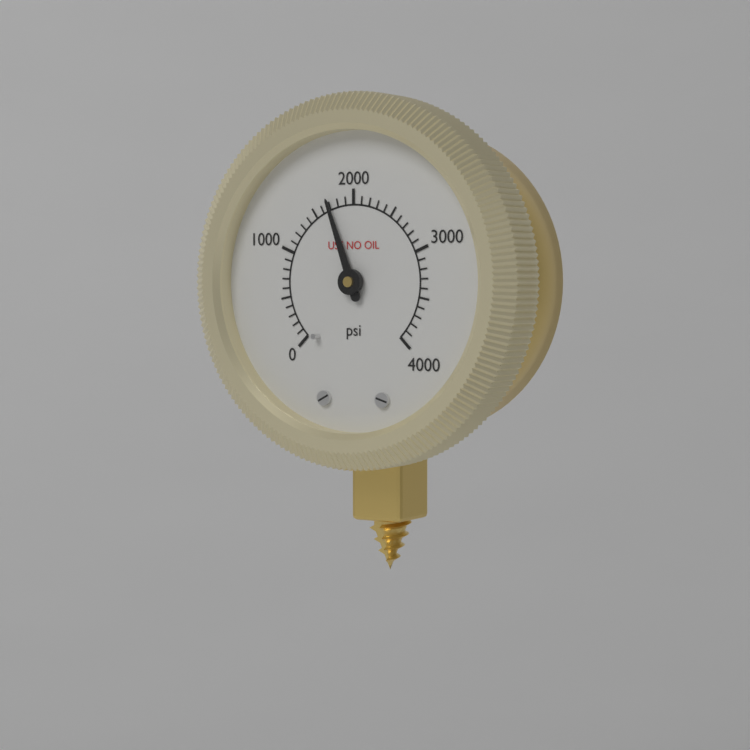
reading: 1700 psi
